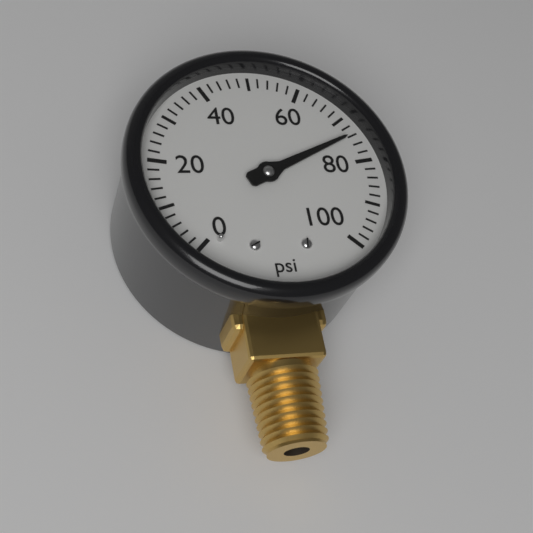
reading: 74 psi
